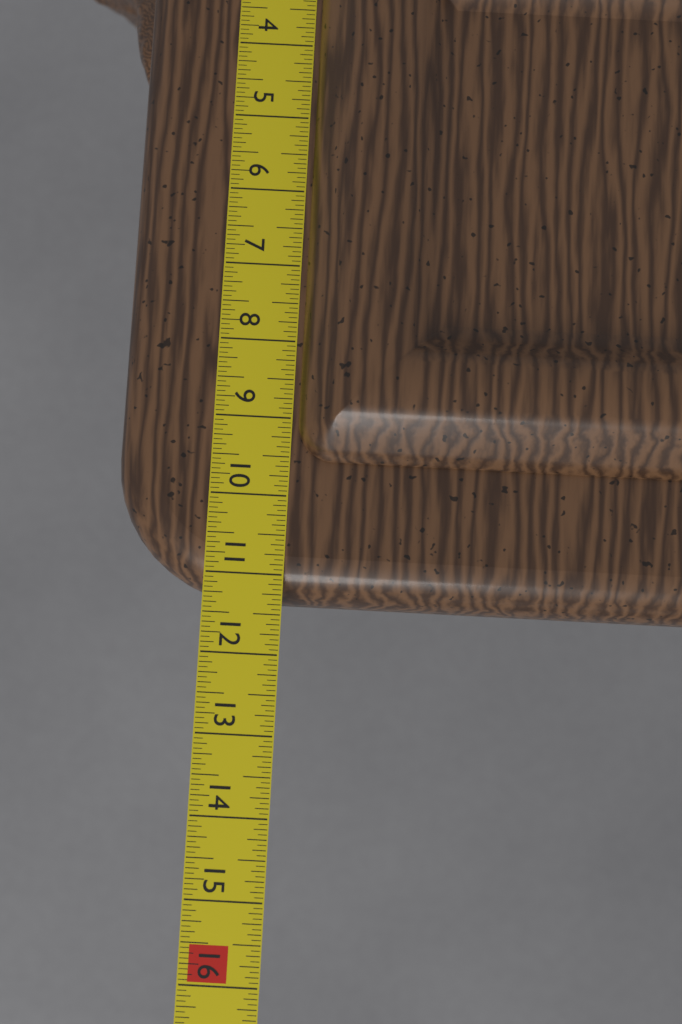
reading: 11.3125 in
